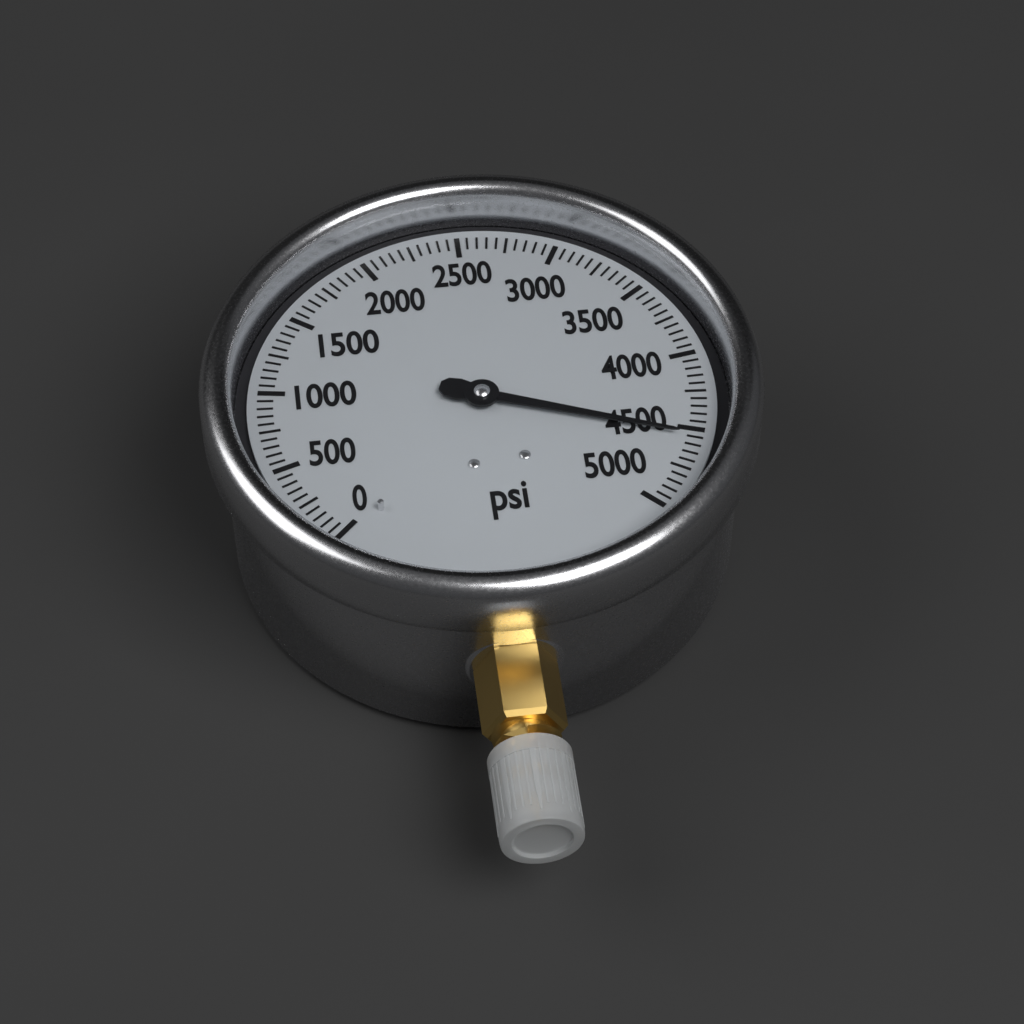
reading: 4550 psi
